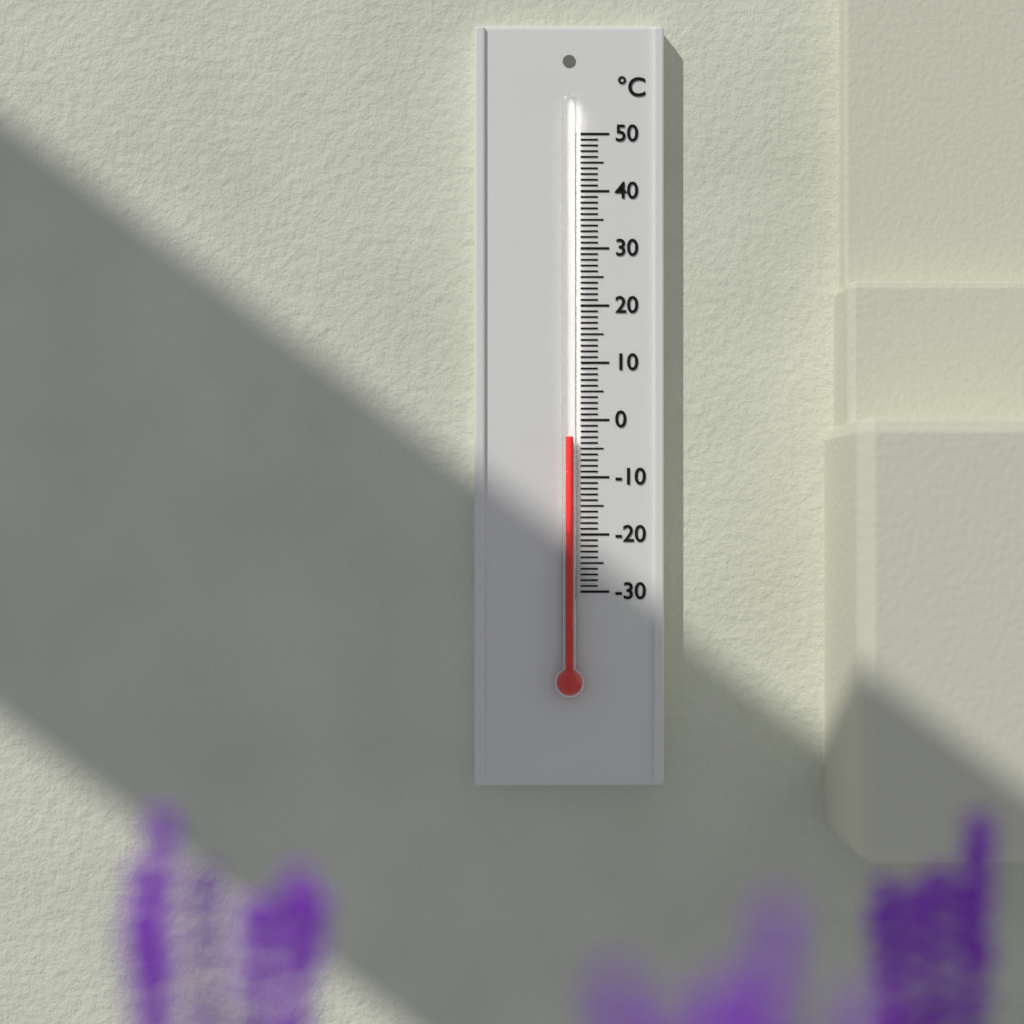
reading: -3 °C
